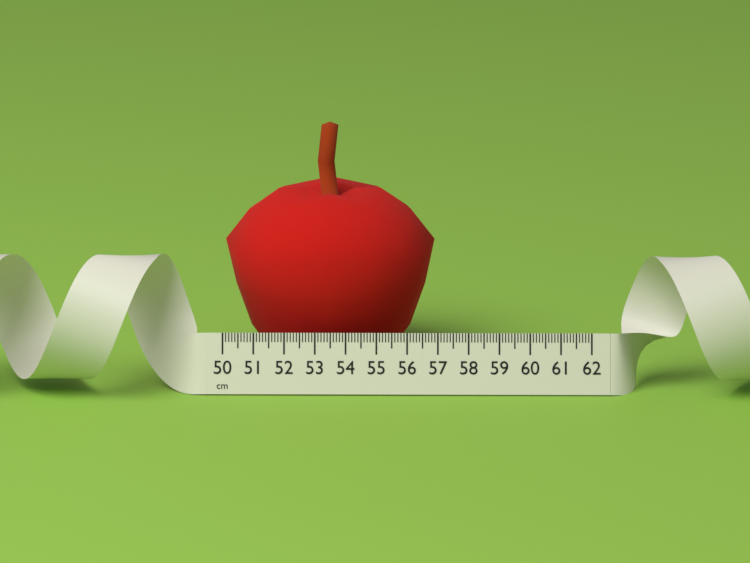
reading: 56.9 cm
